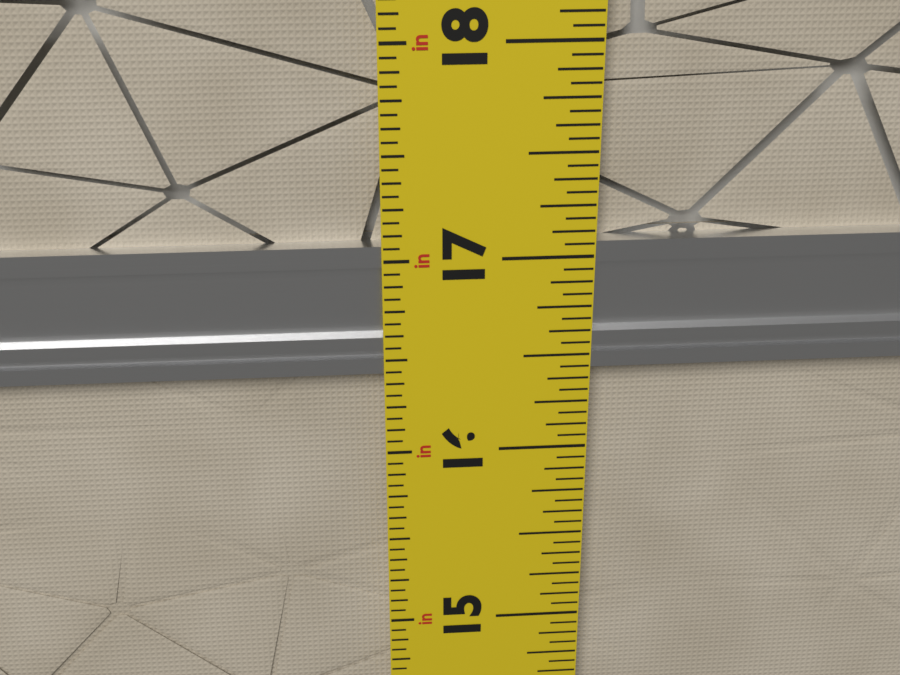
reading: 17.0625 in
